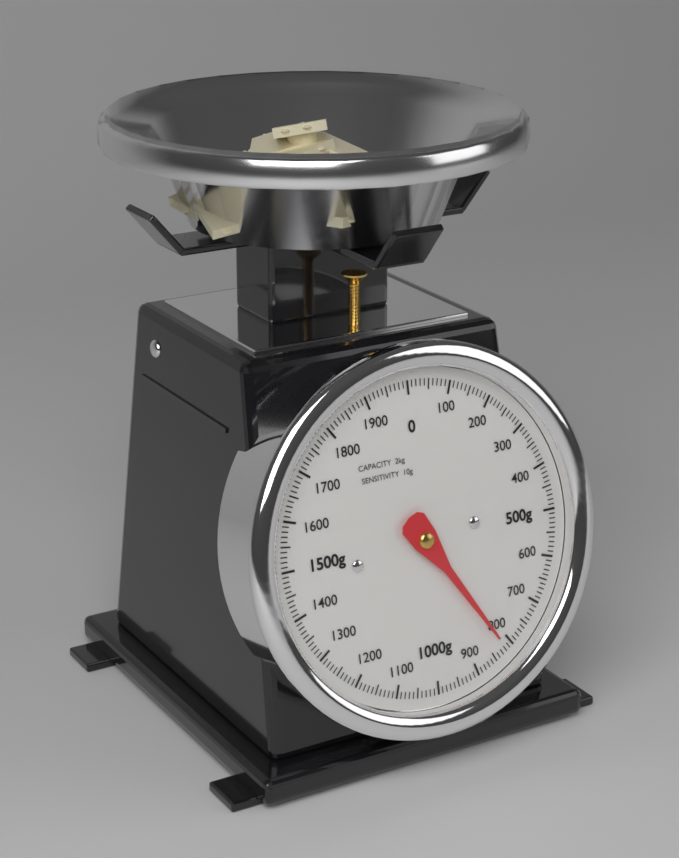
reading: 820 g
